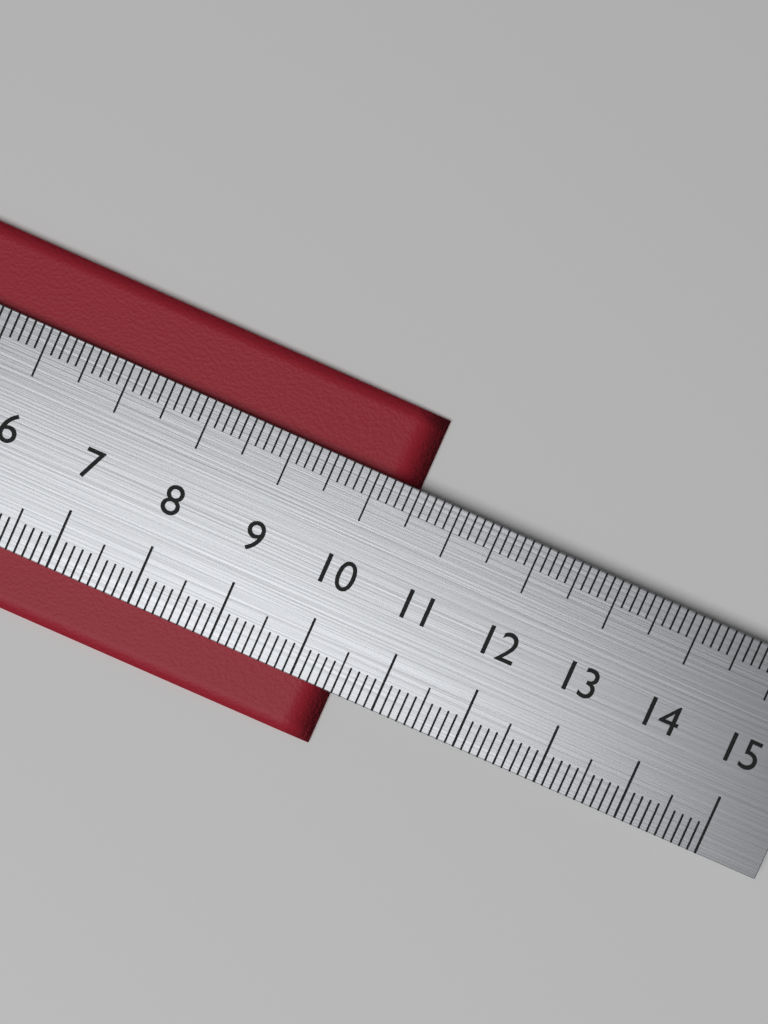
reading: 10.5 cm
